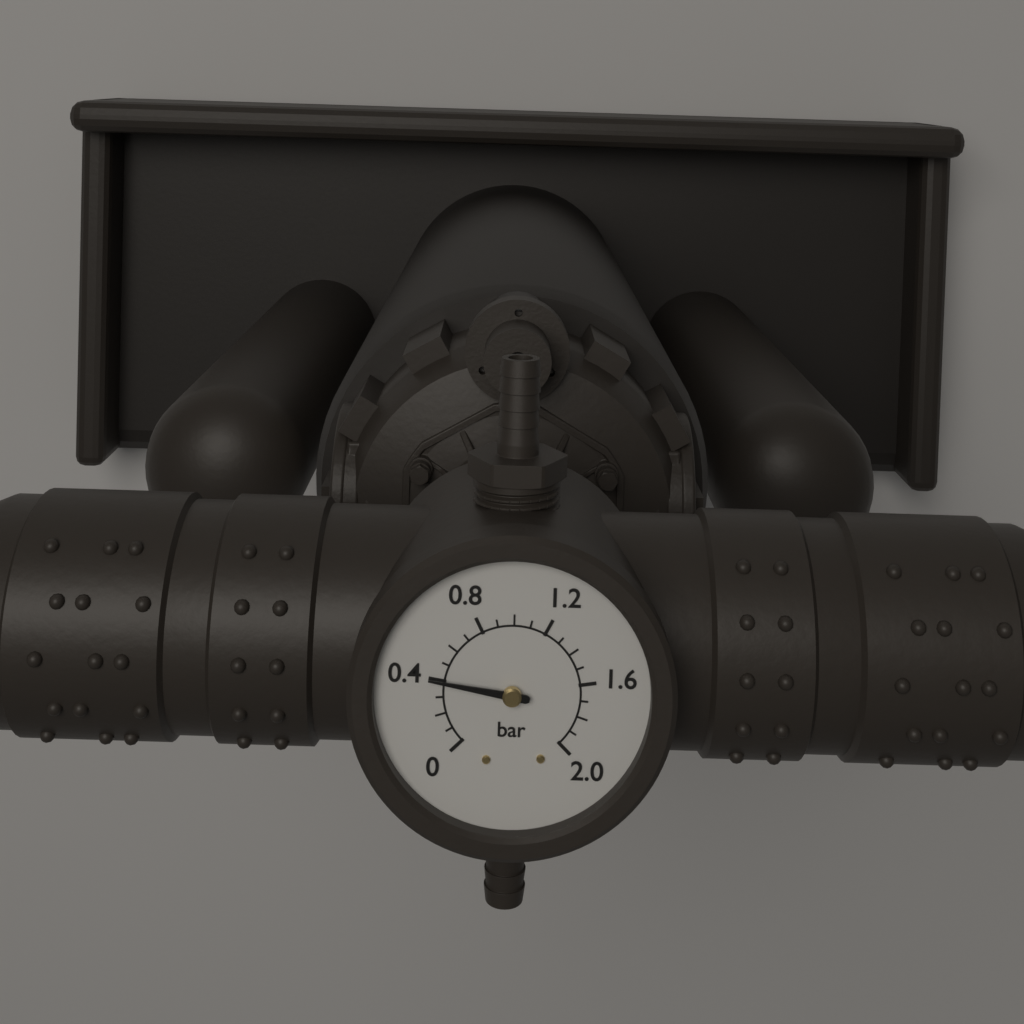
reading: 0.4 bar
